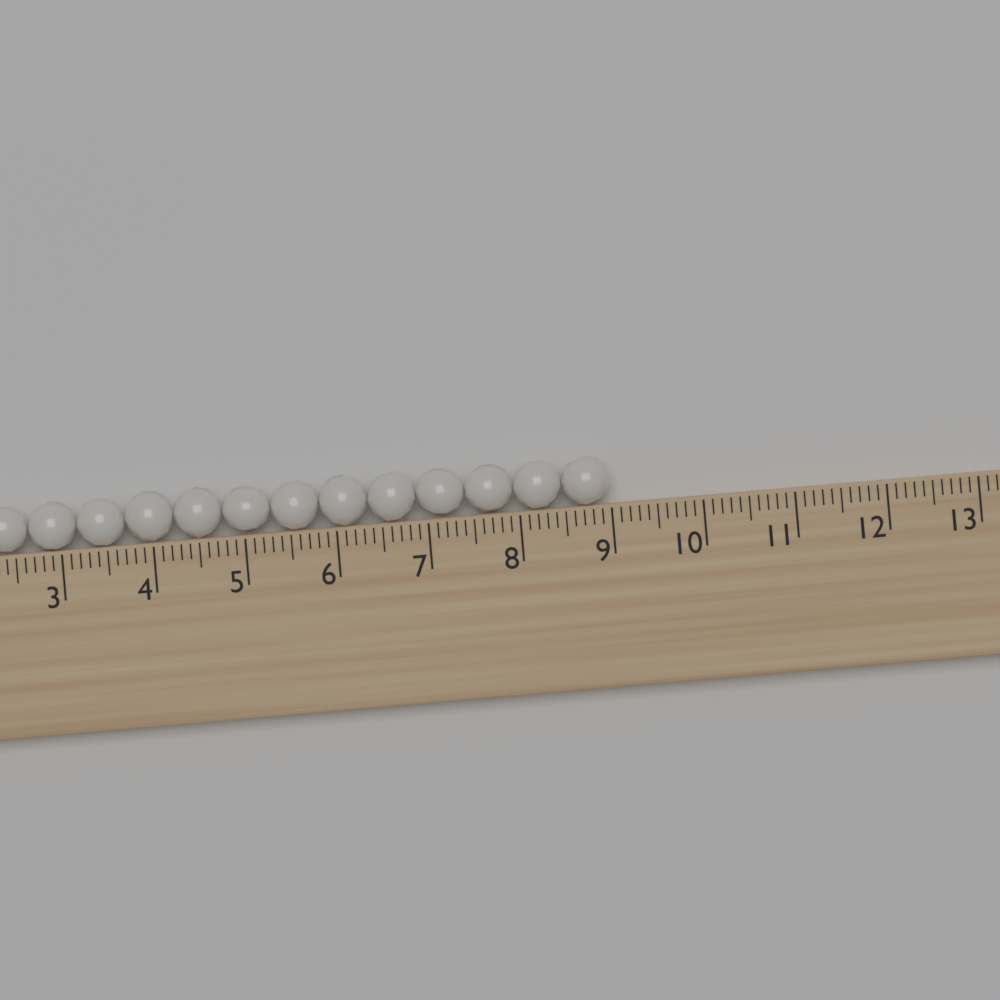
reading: 9.0 (no unit)
